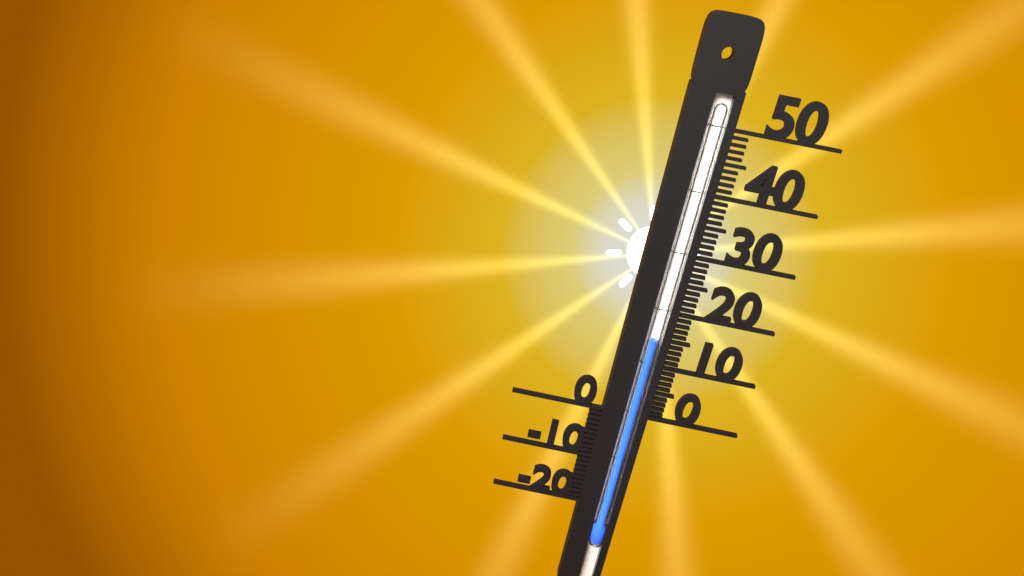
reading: 15 (no unit)
